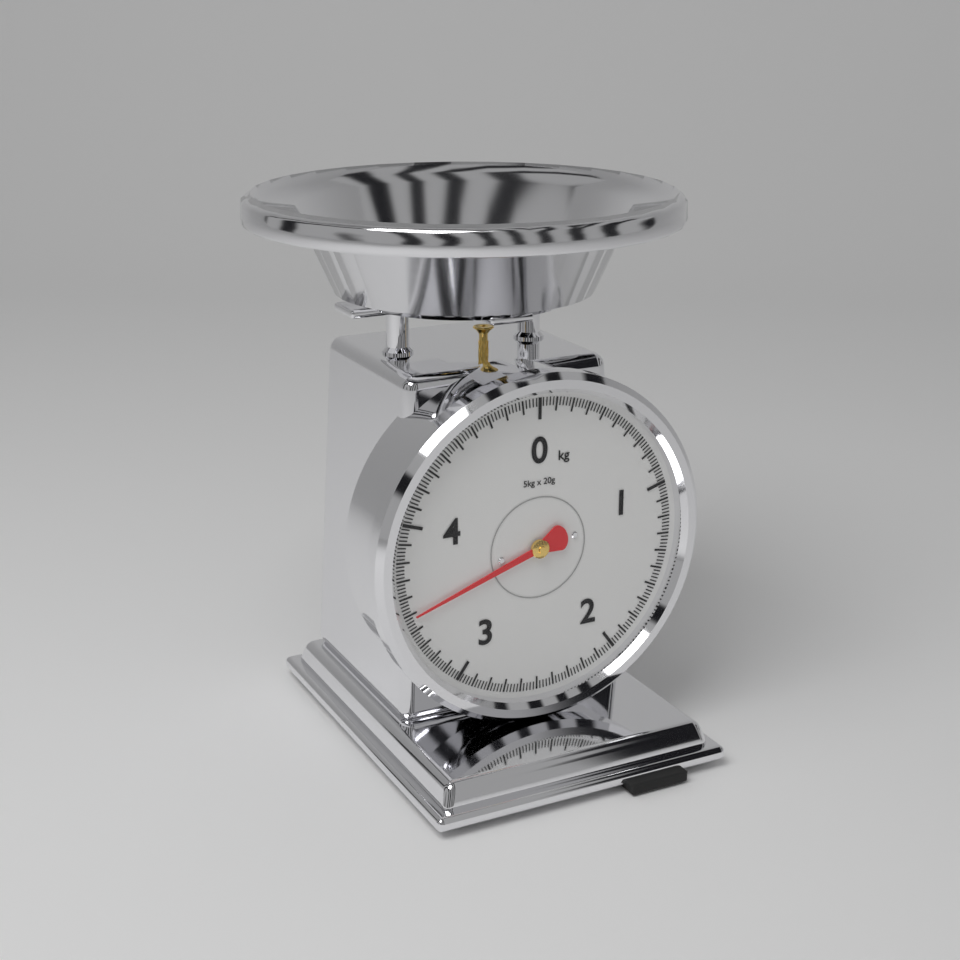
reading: 3.48 kg
